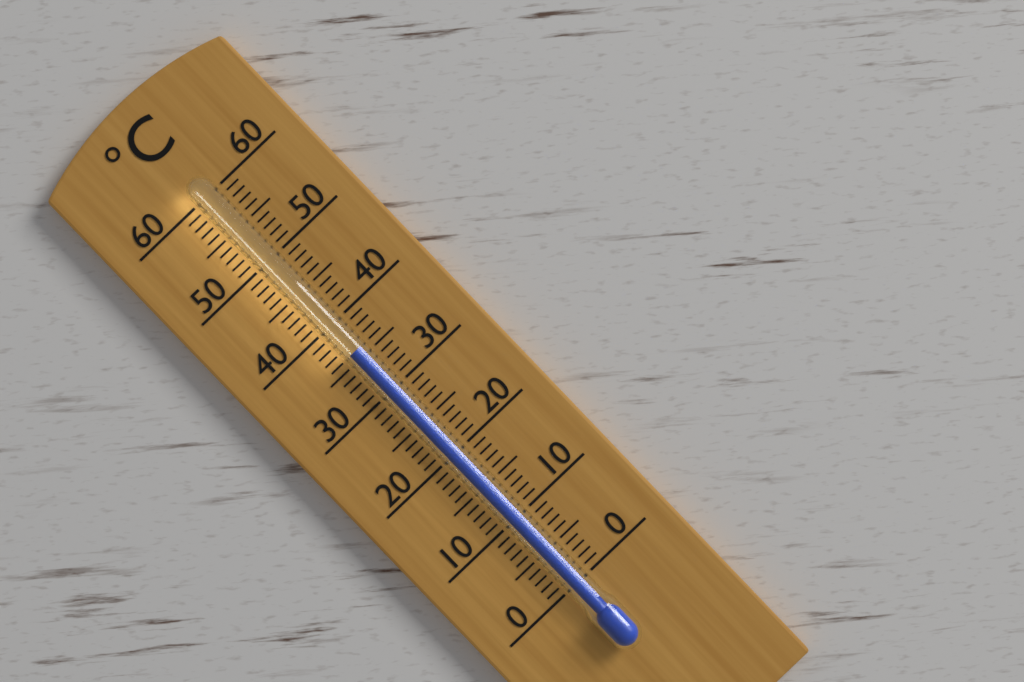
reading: 36 °C
